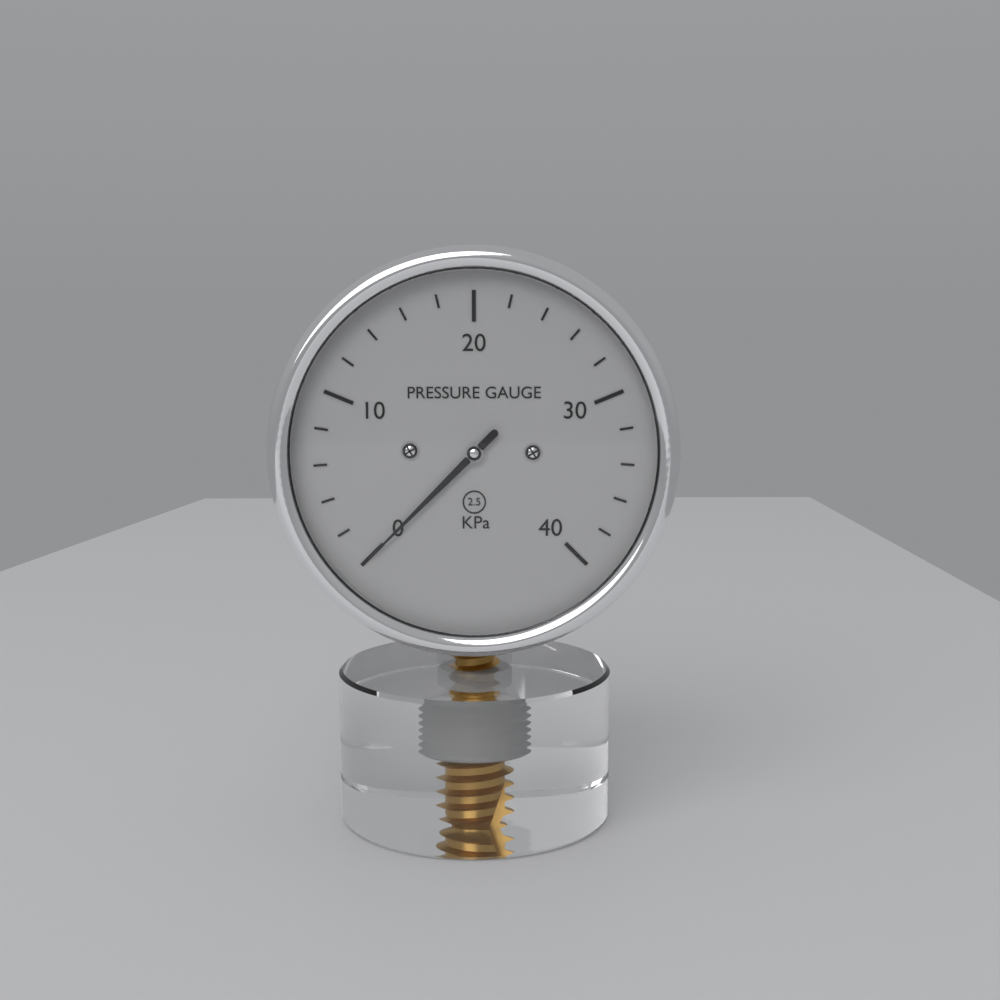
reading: 0 kPa
